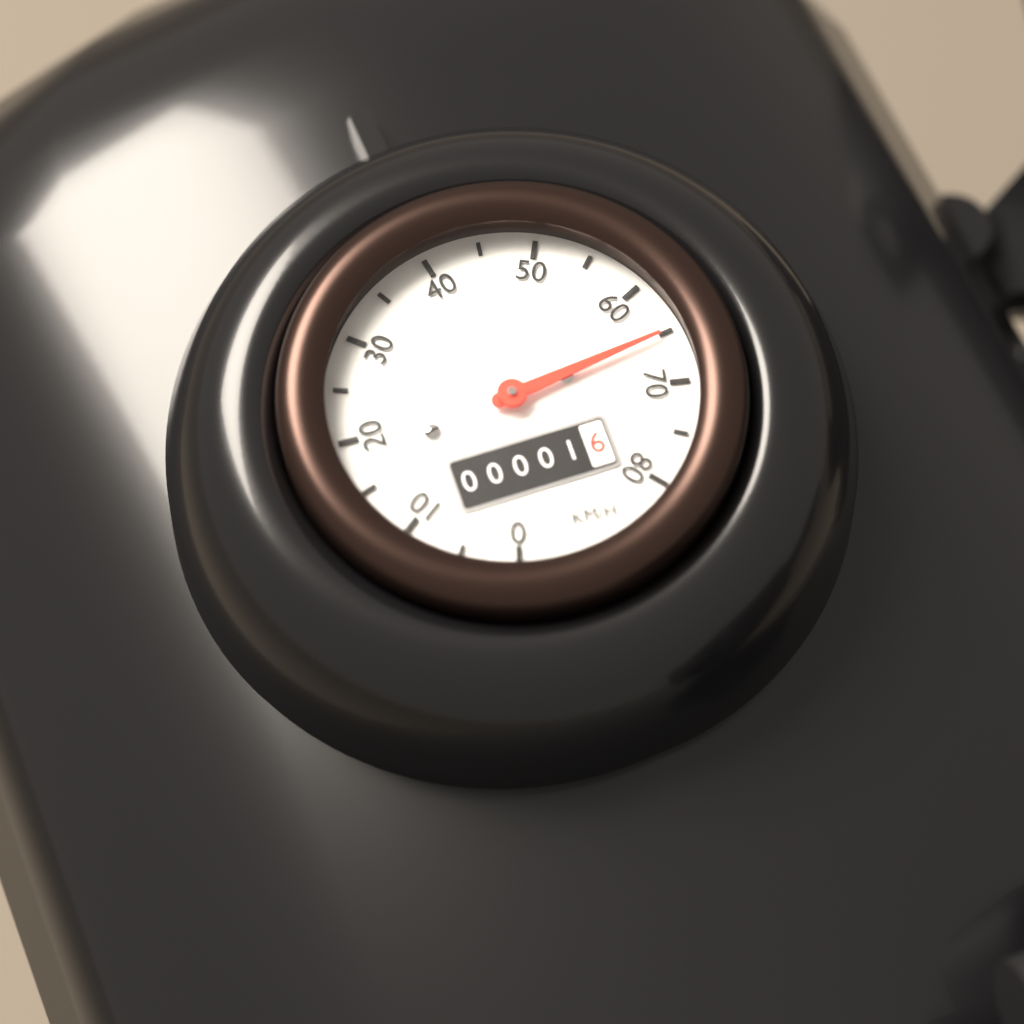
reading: 65 km/h
